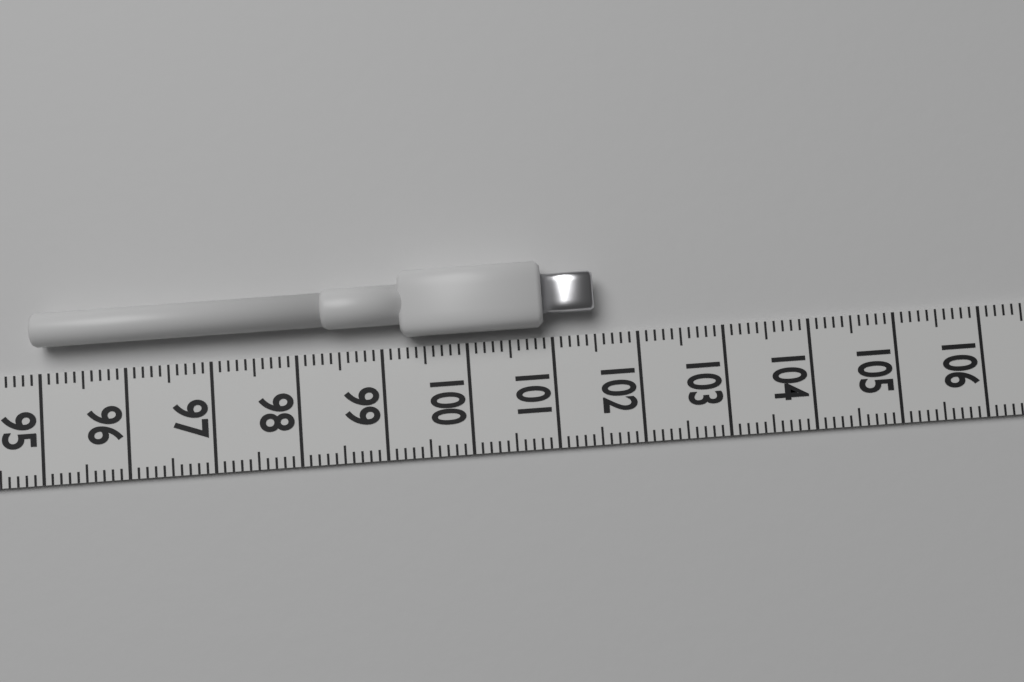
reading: 101.5 (no unit)
